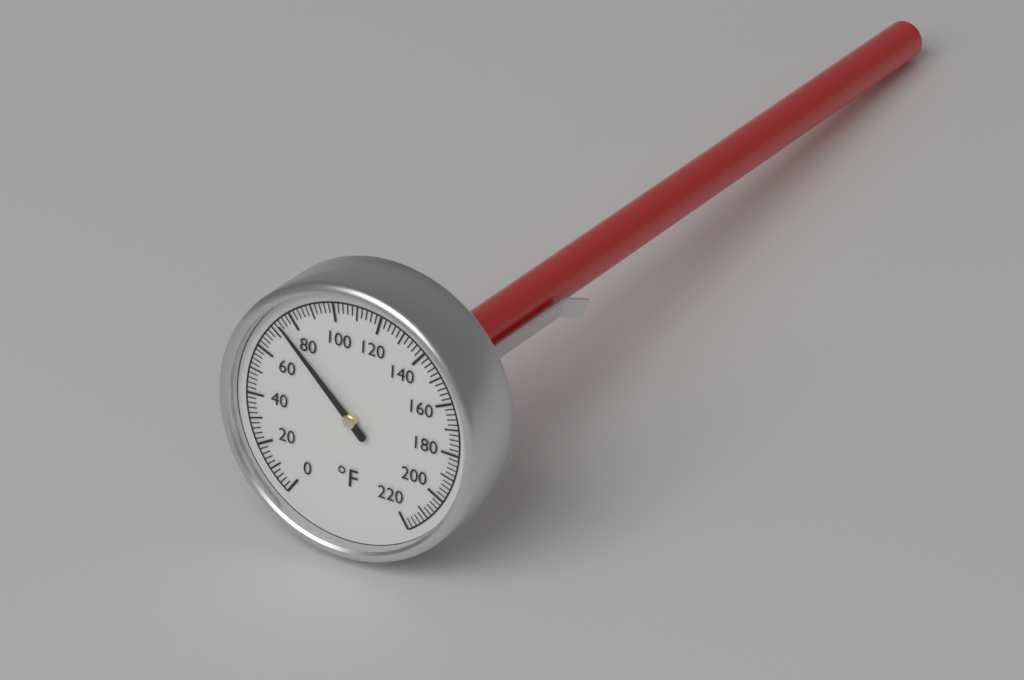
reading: 74 °F
